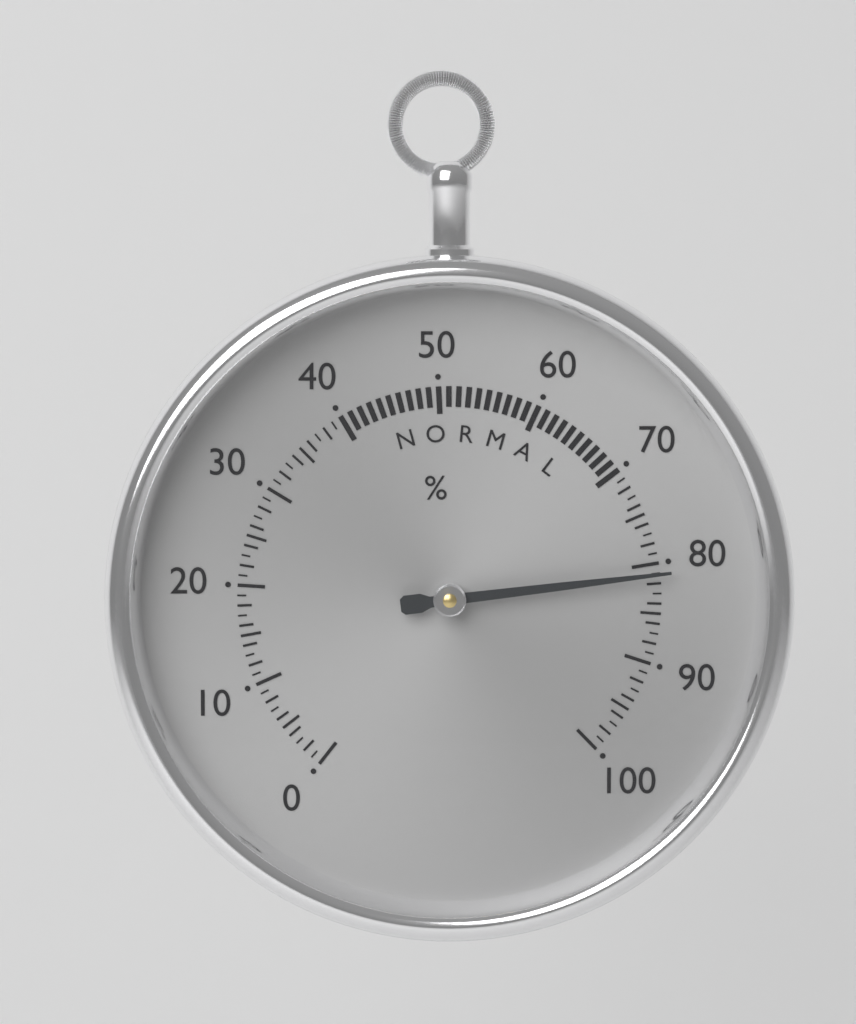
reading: 81 %
